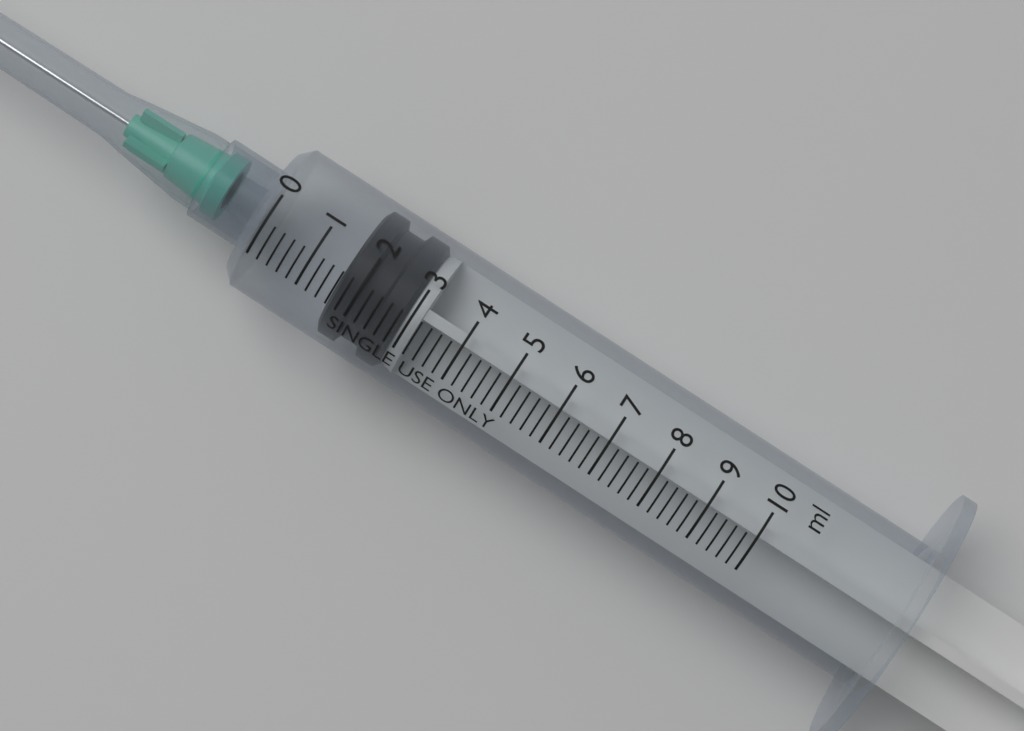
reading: 1.6 ml
